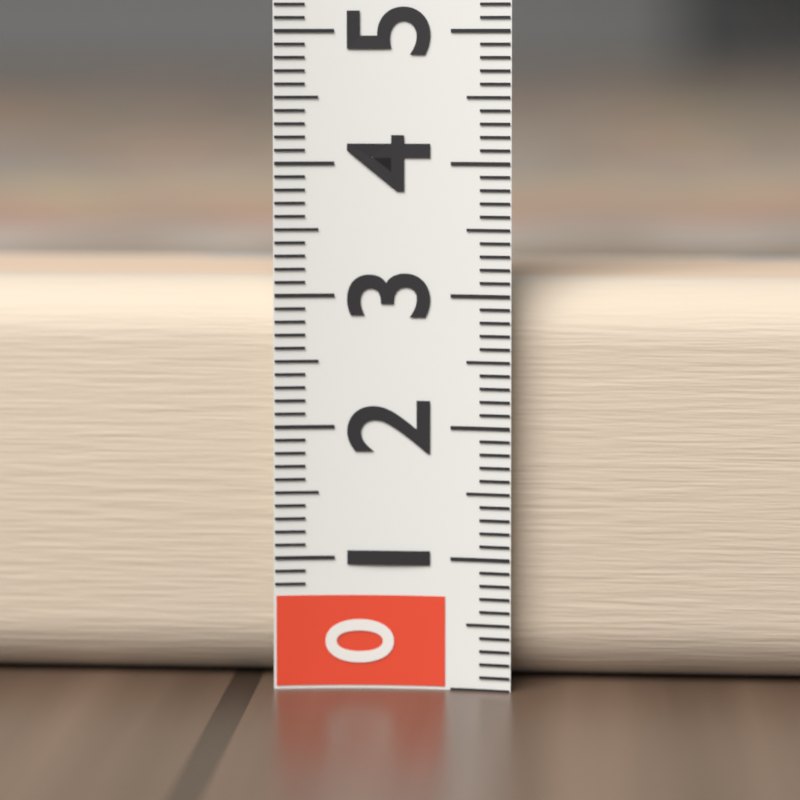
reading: 3.1 (no unit)
